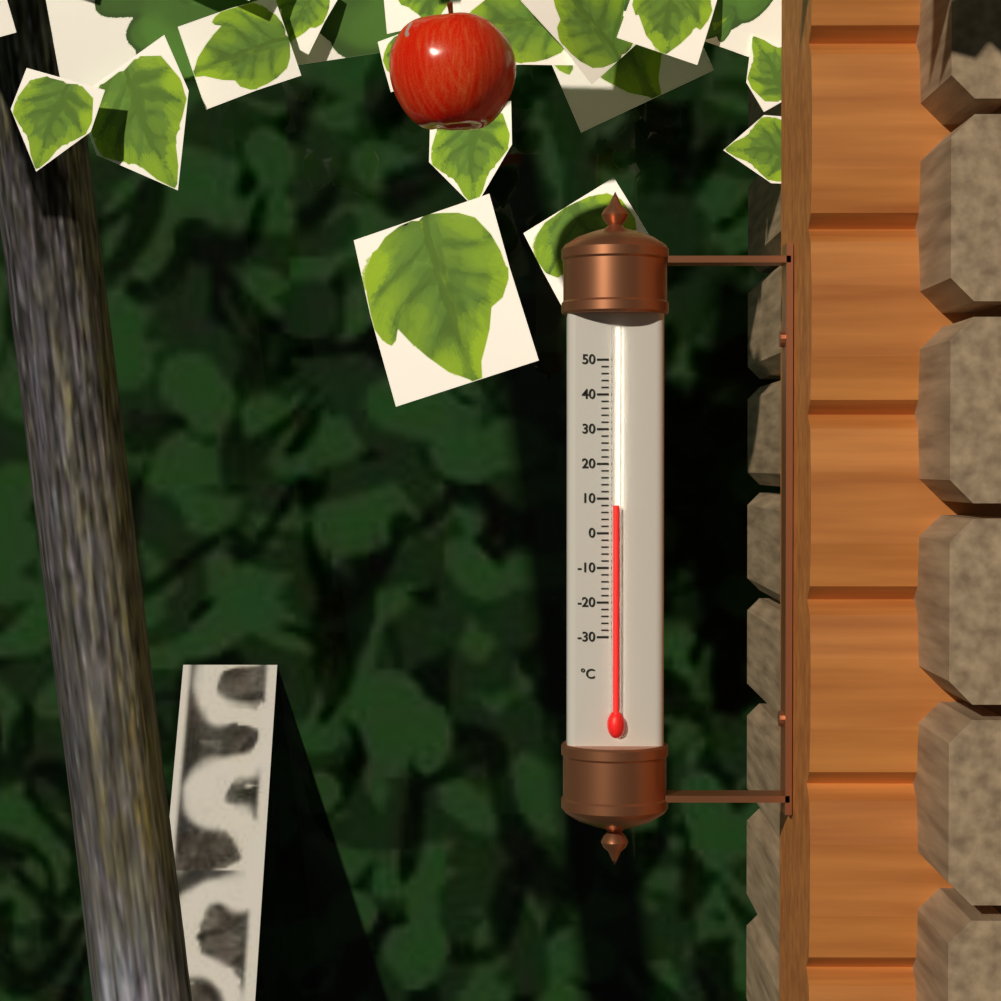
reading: 8 °C
